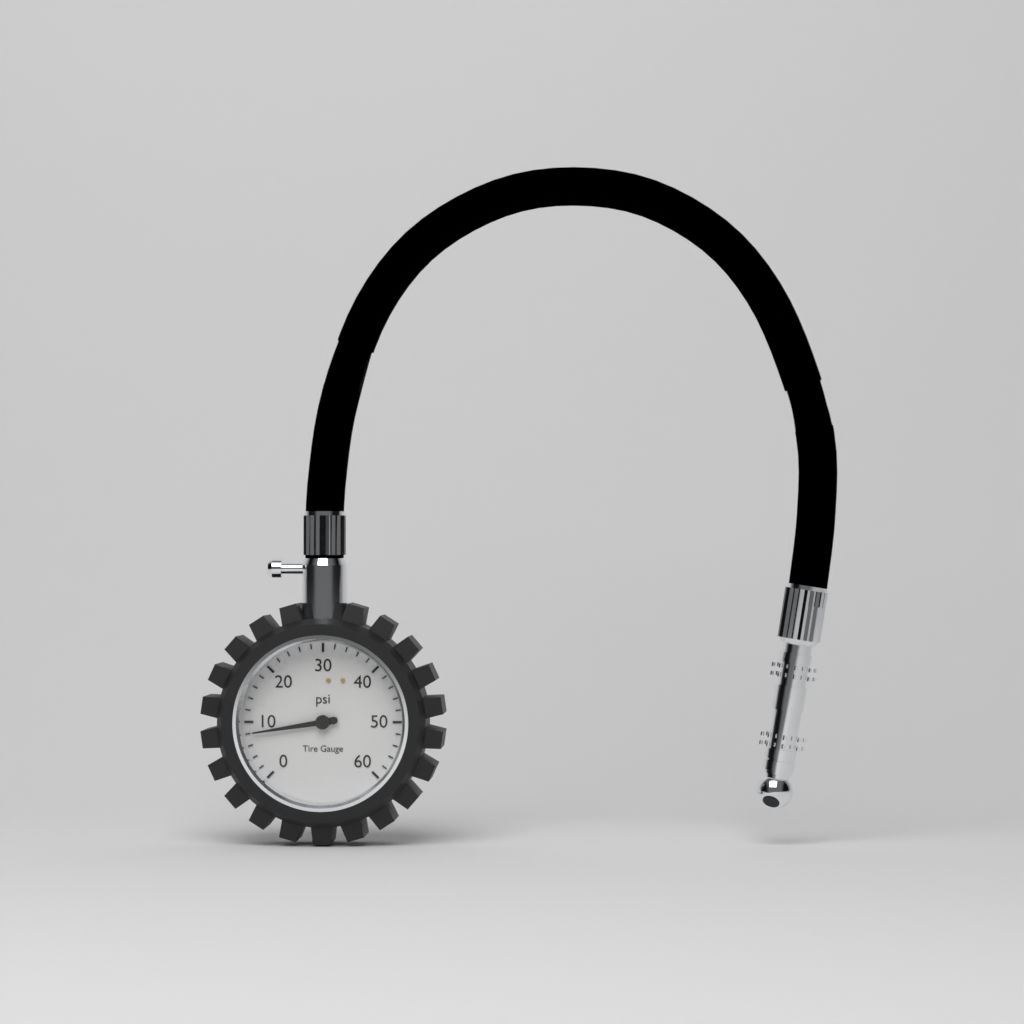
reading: 8 psi
